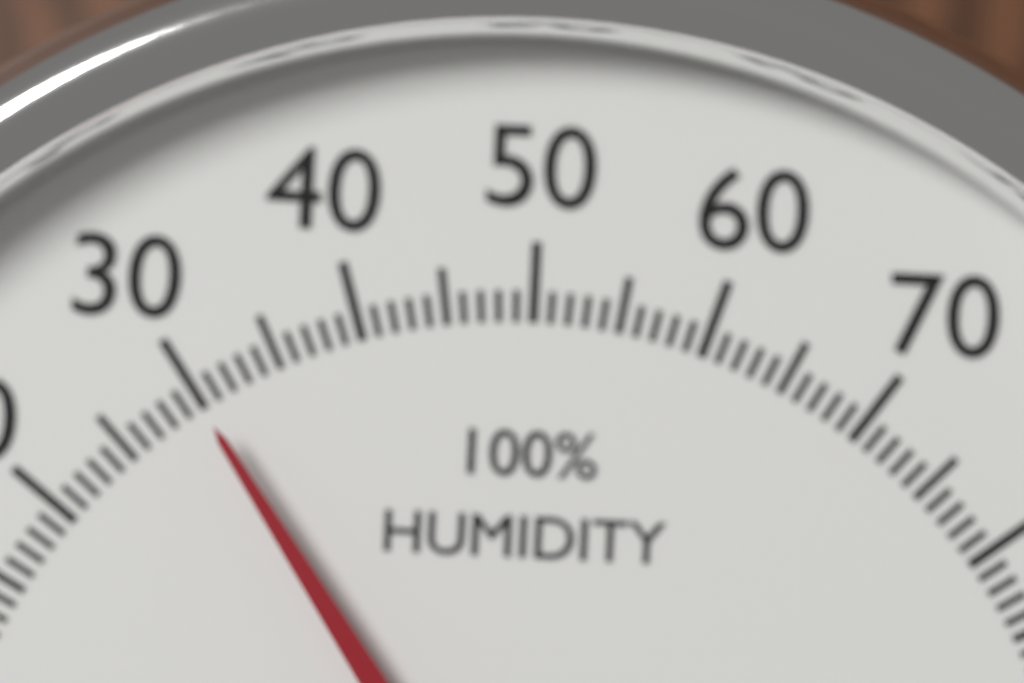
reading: 30 %
